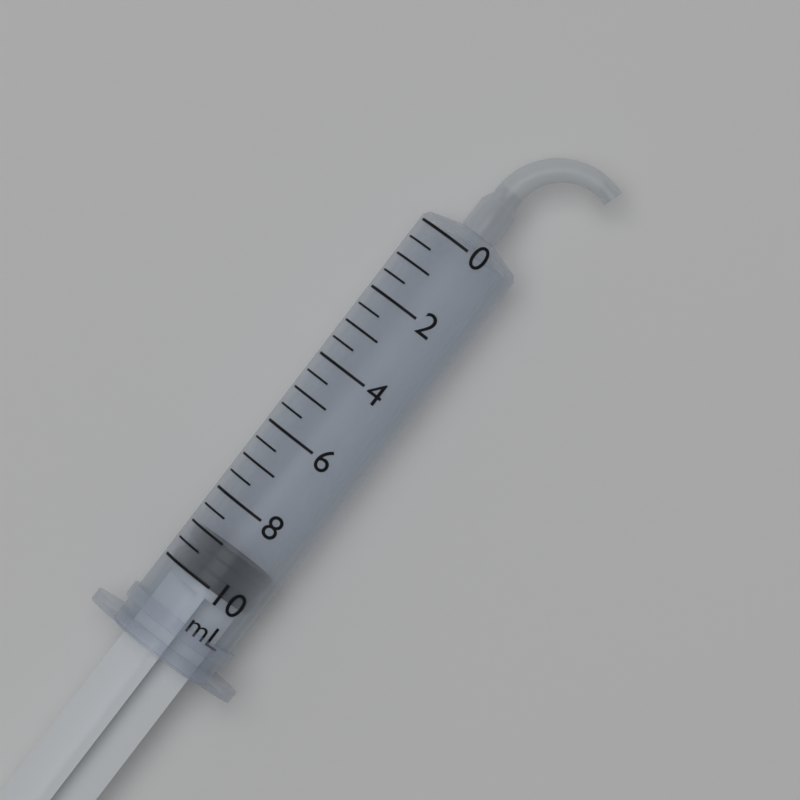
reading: 9.0 mL
